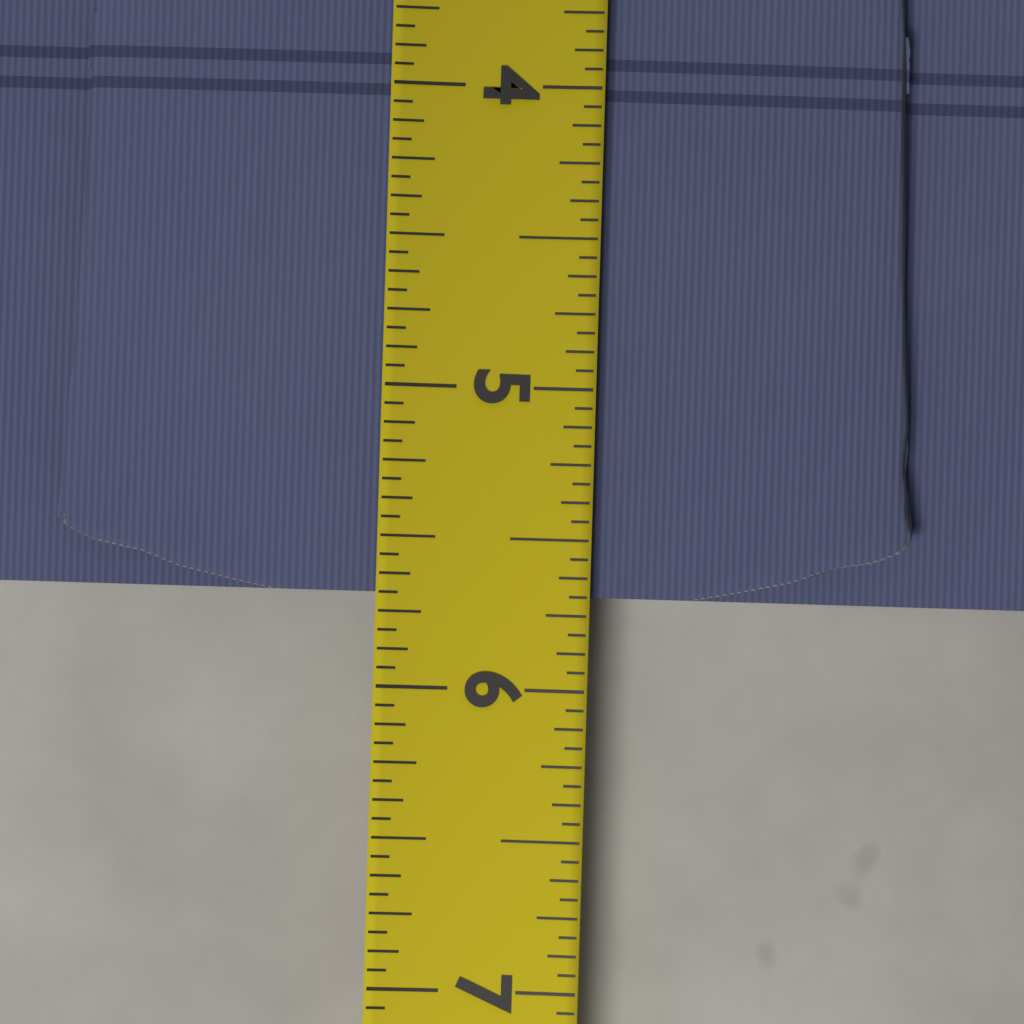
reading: 5.6875 (no unit)
